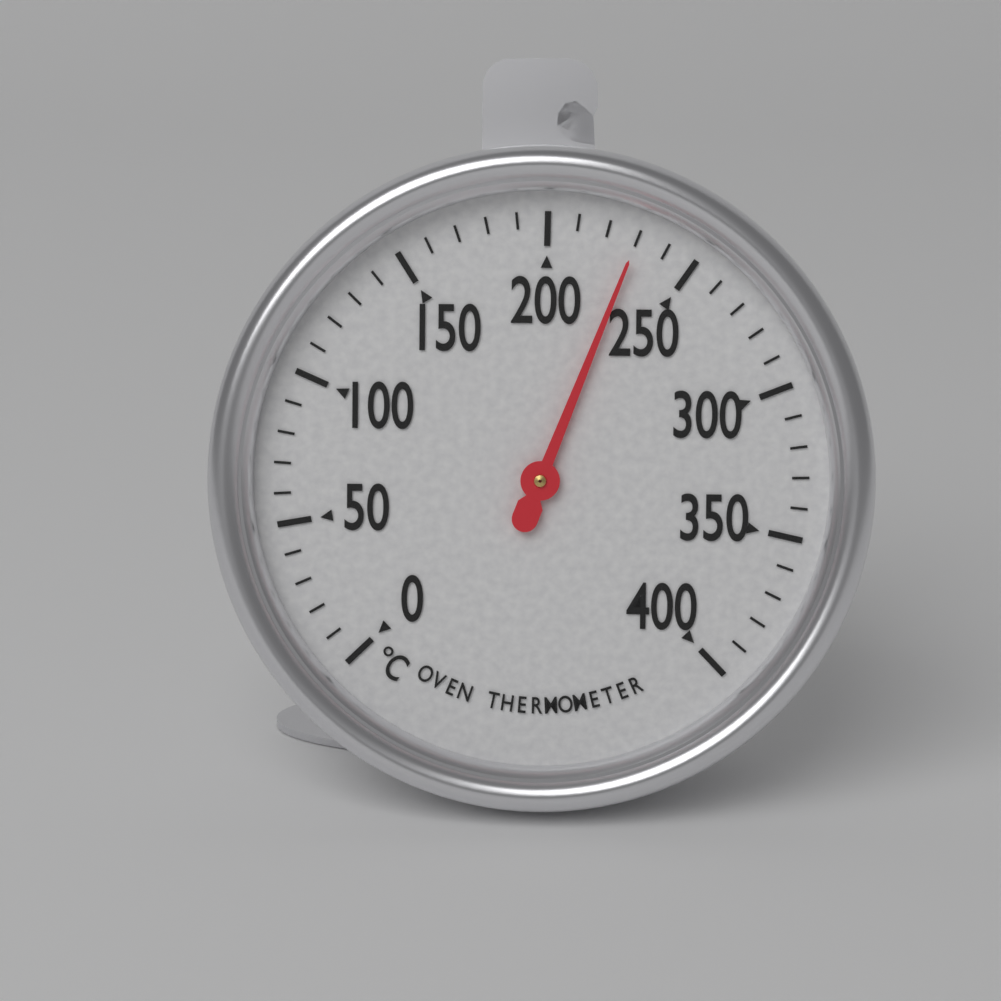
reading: 230 °C
